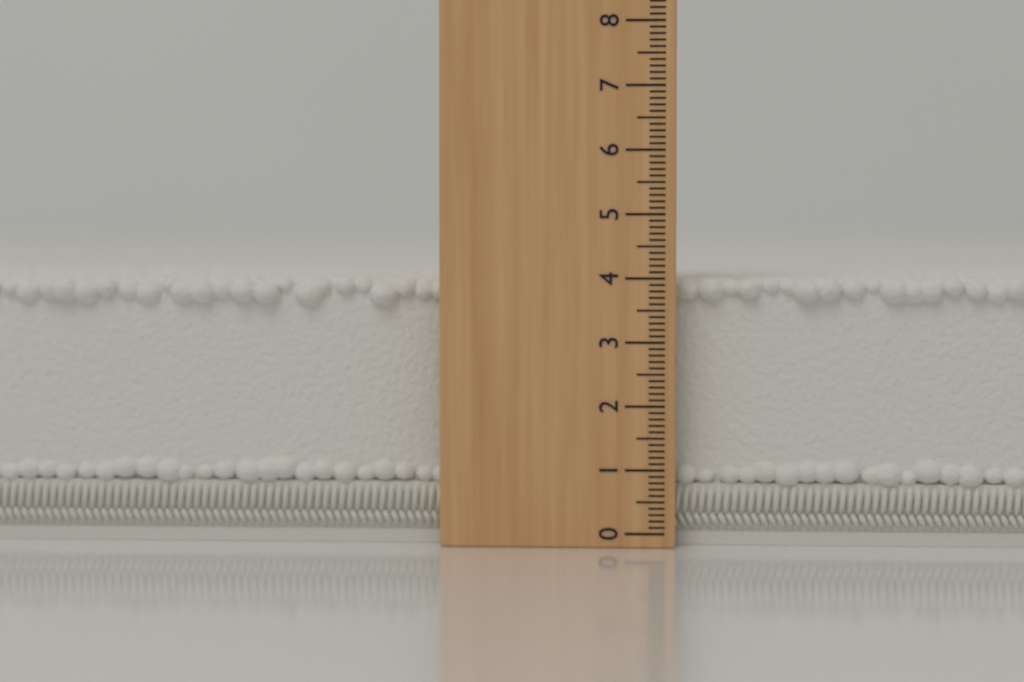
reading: 4.0 (no unit)
